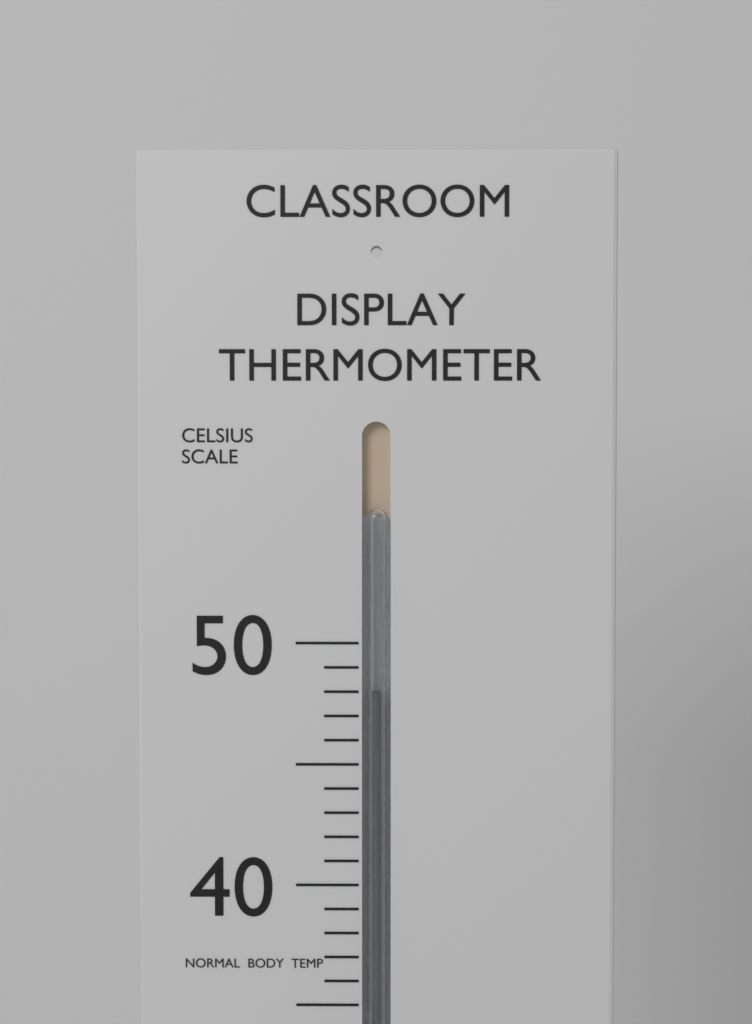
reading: 48 °C
